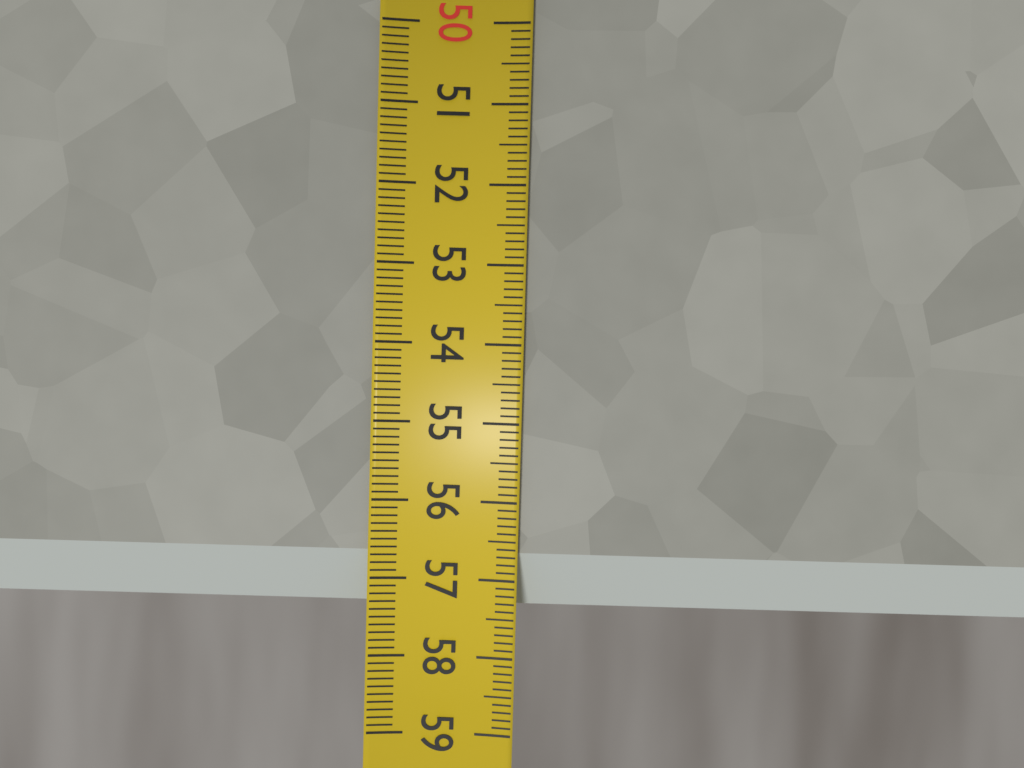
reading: 57.4 (no unit)
